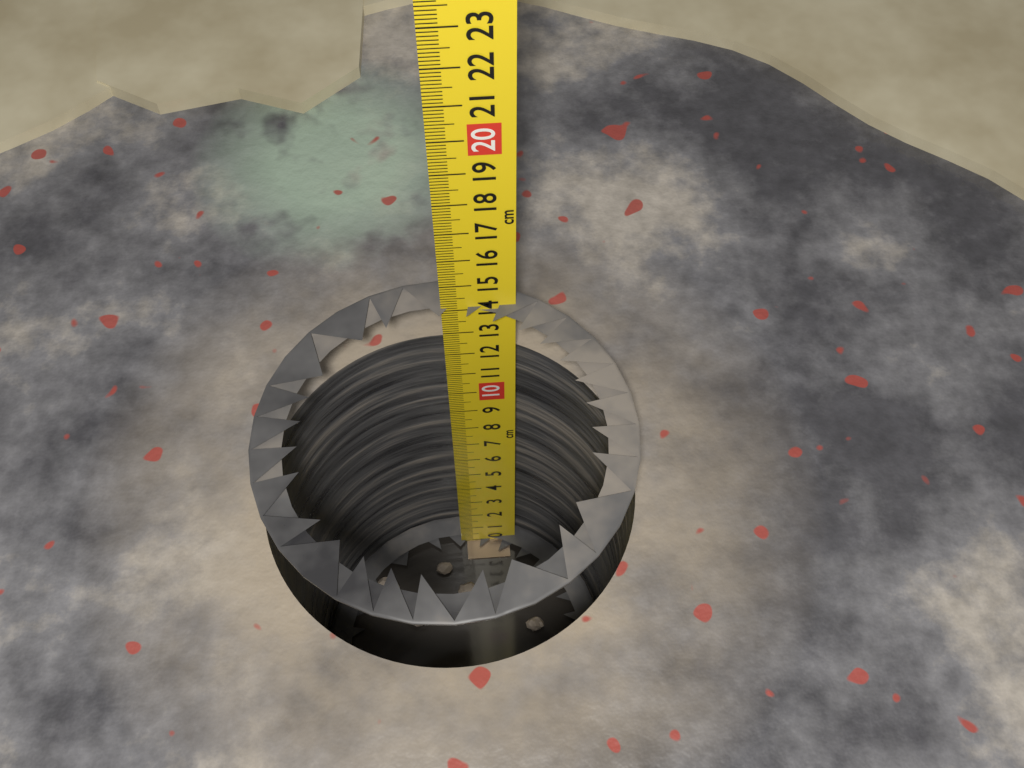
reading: 14.1 cm
